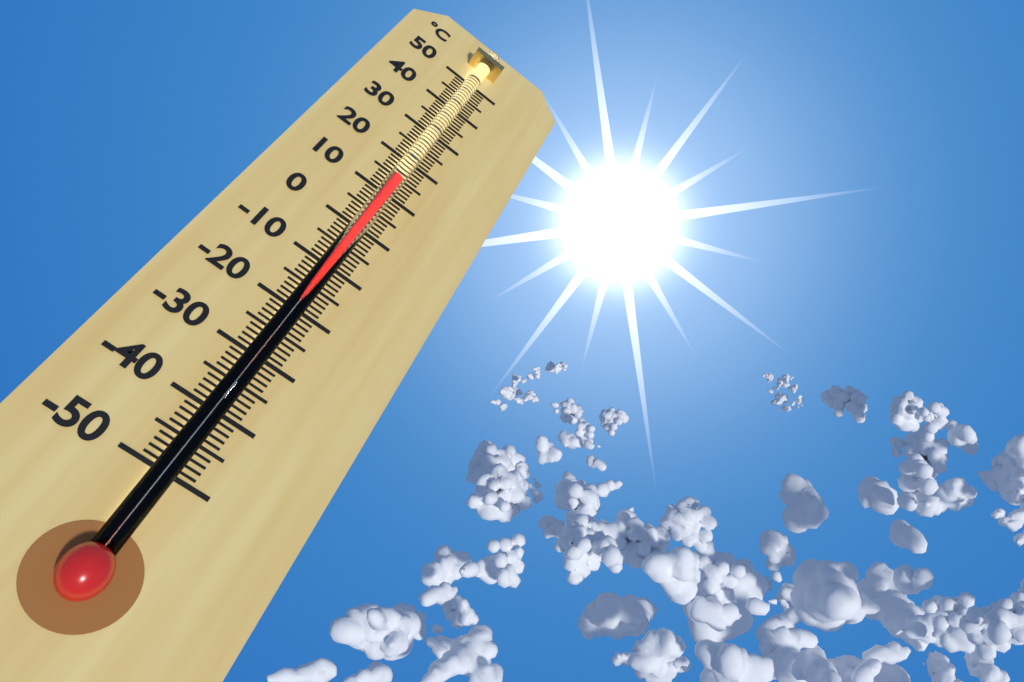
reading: 13 °C
